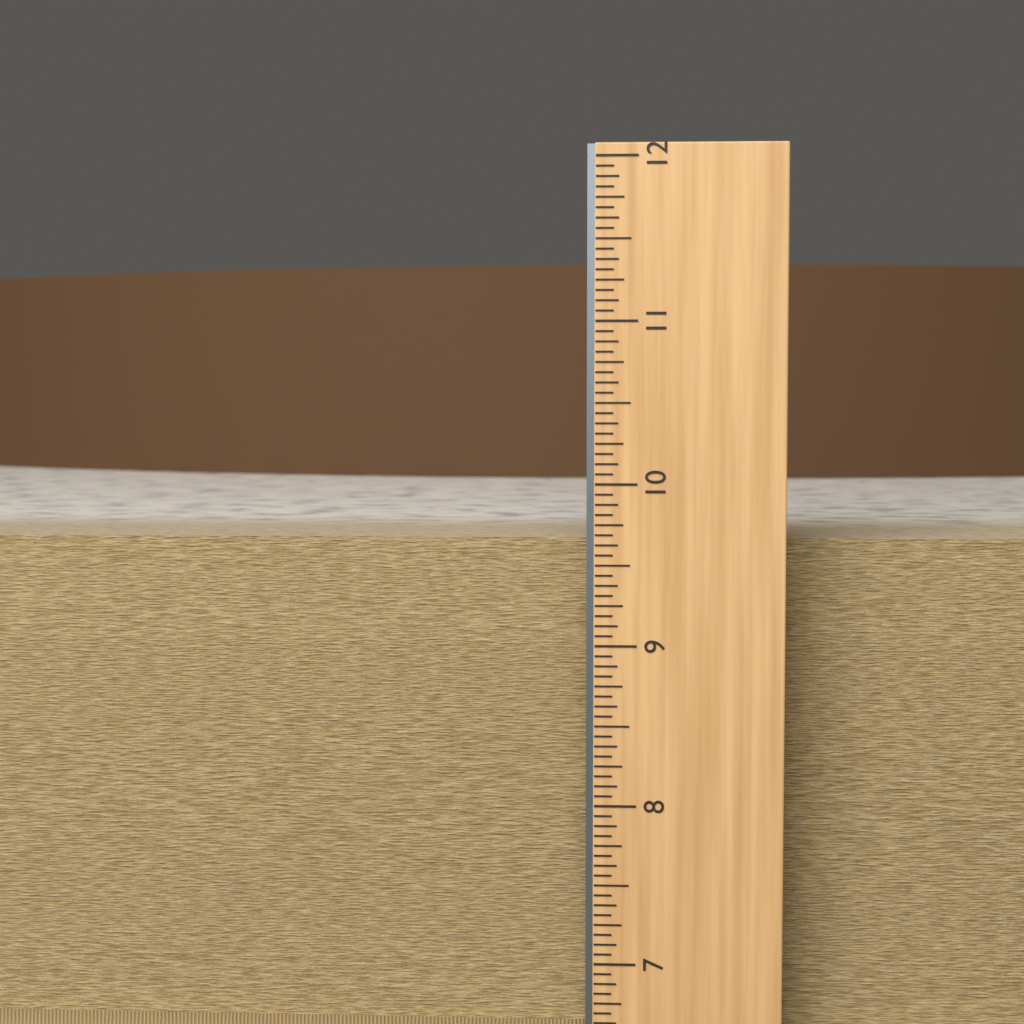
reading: 9.6250 in
